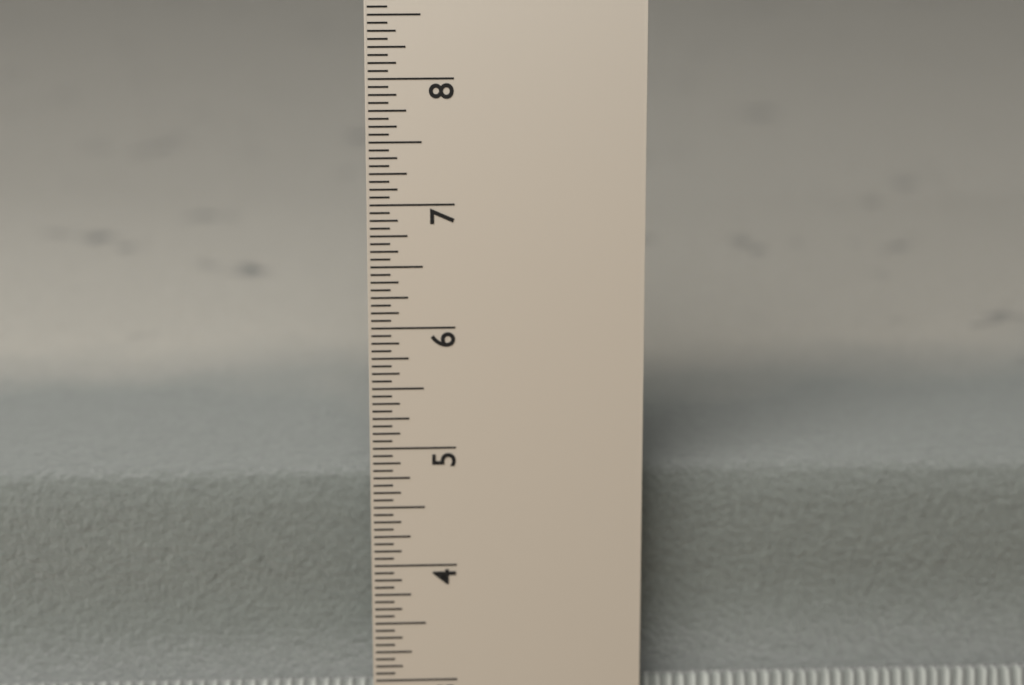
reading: 4.6250 in
